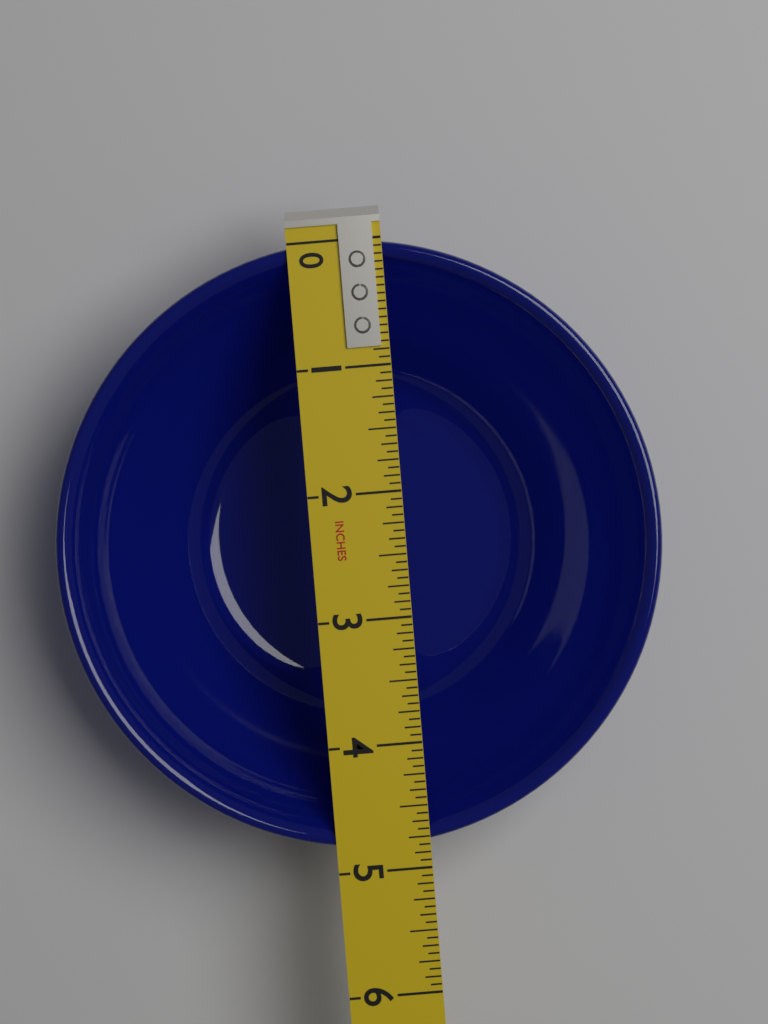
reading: 4.8125 in
